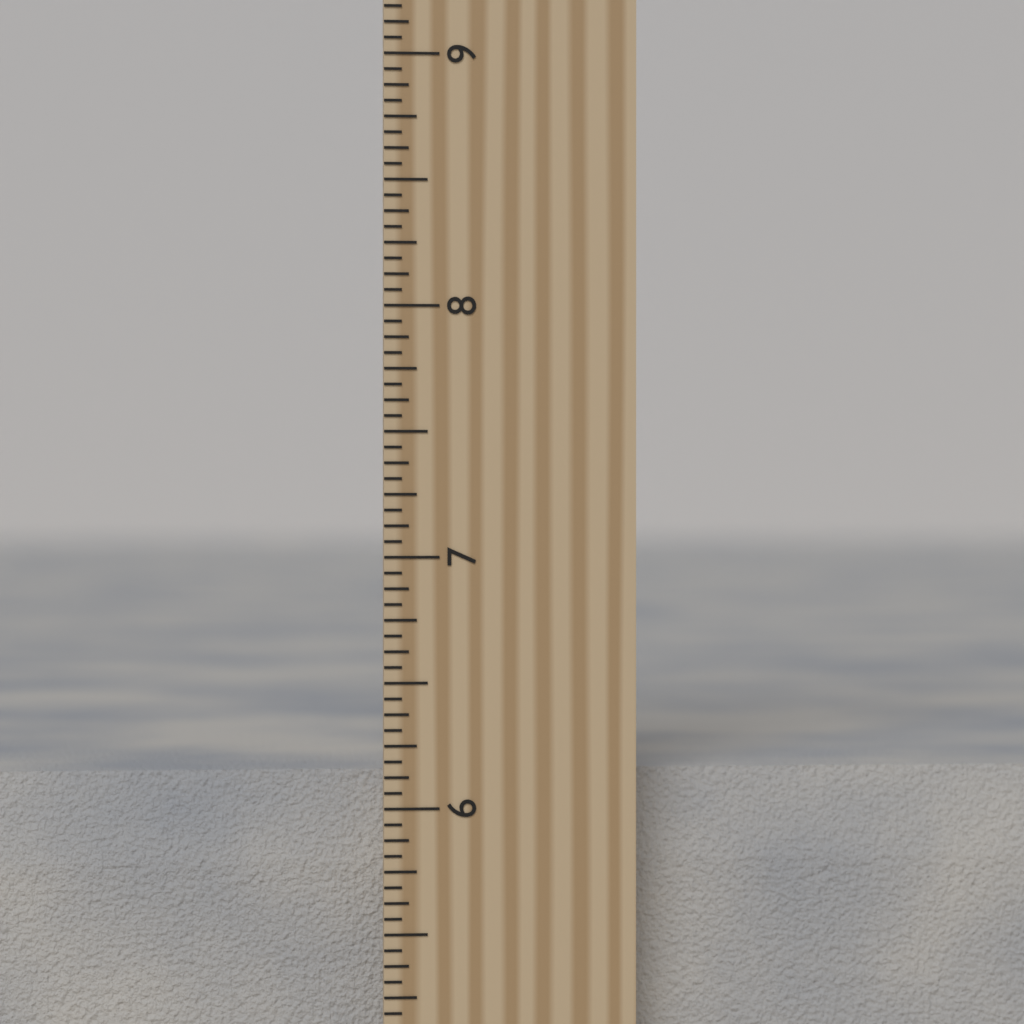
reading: 6.1250 inch
